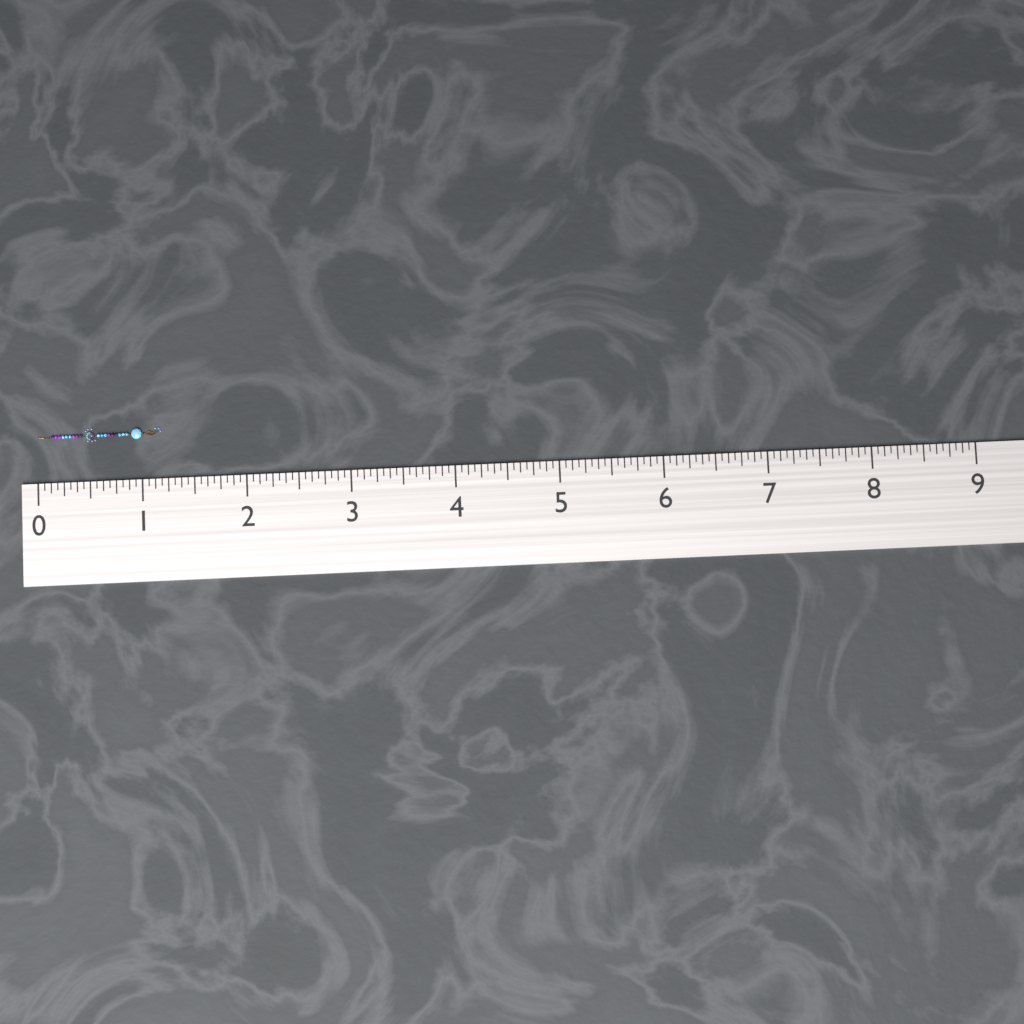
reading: 1.1875 (no unit)
